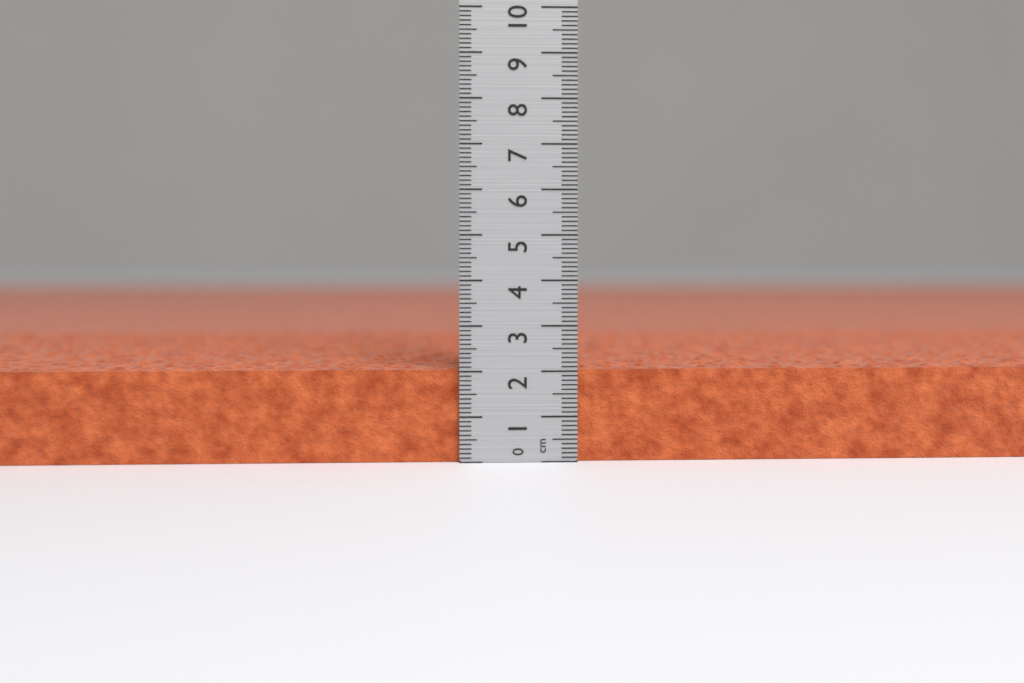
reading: 2.1 cm
